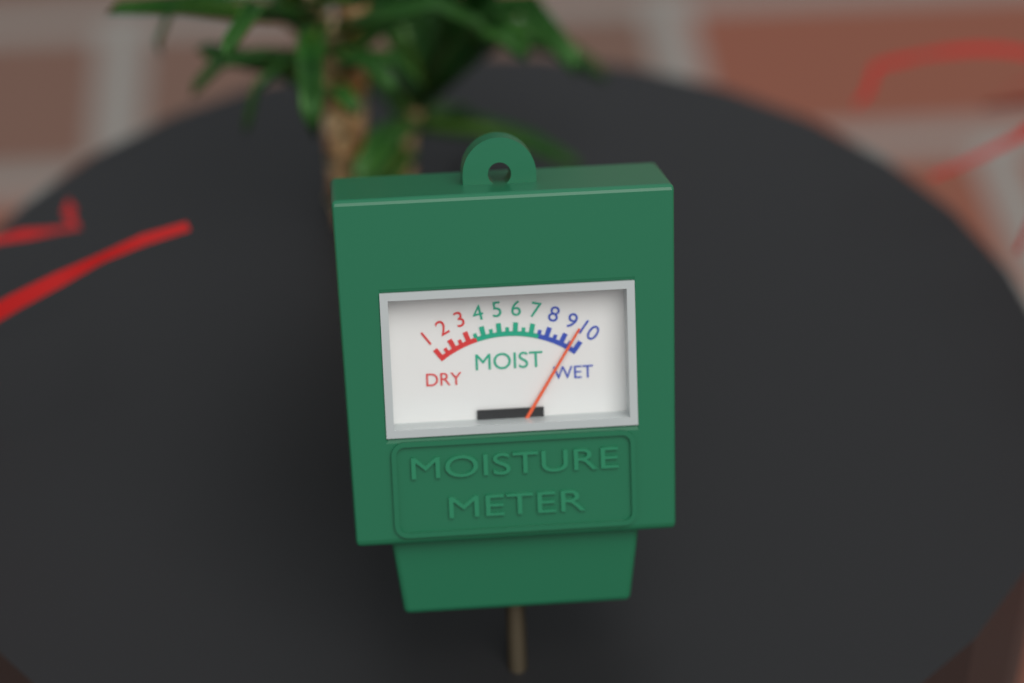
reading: 9.5 (no unit)
